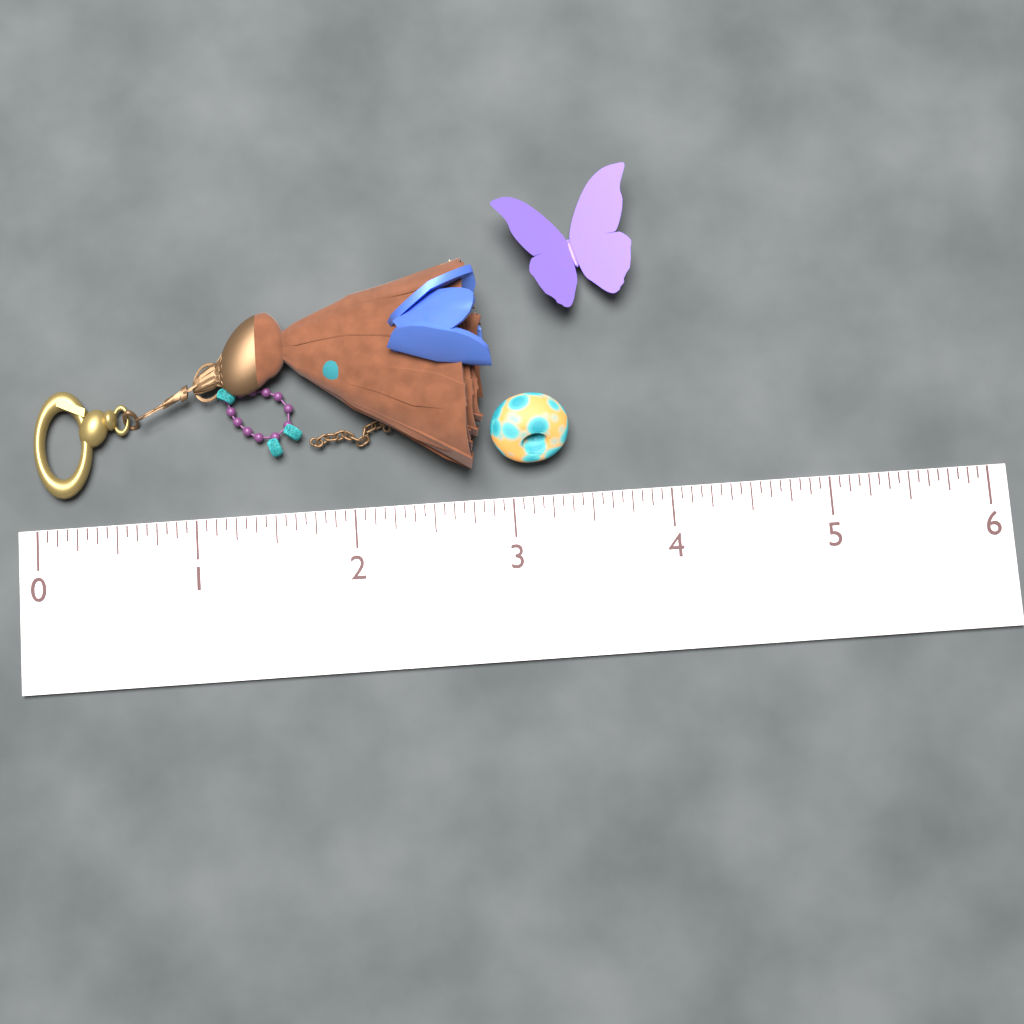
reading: 2.8750 (no unit)
